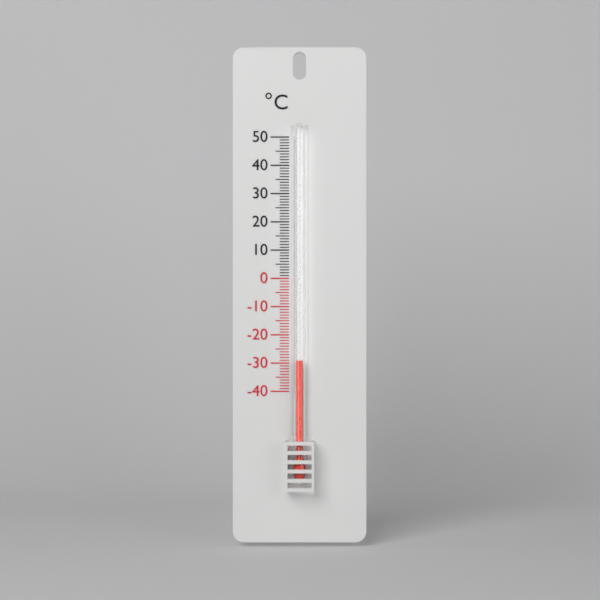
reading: -29 °C
